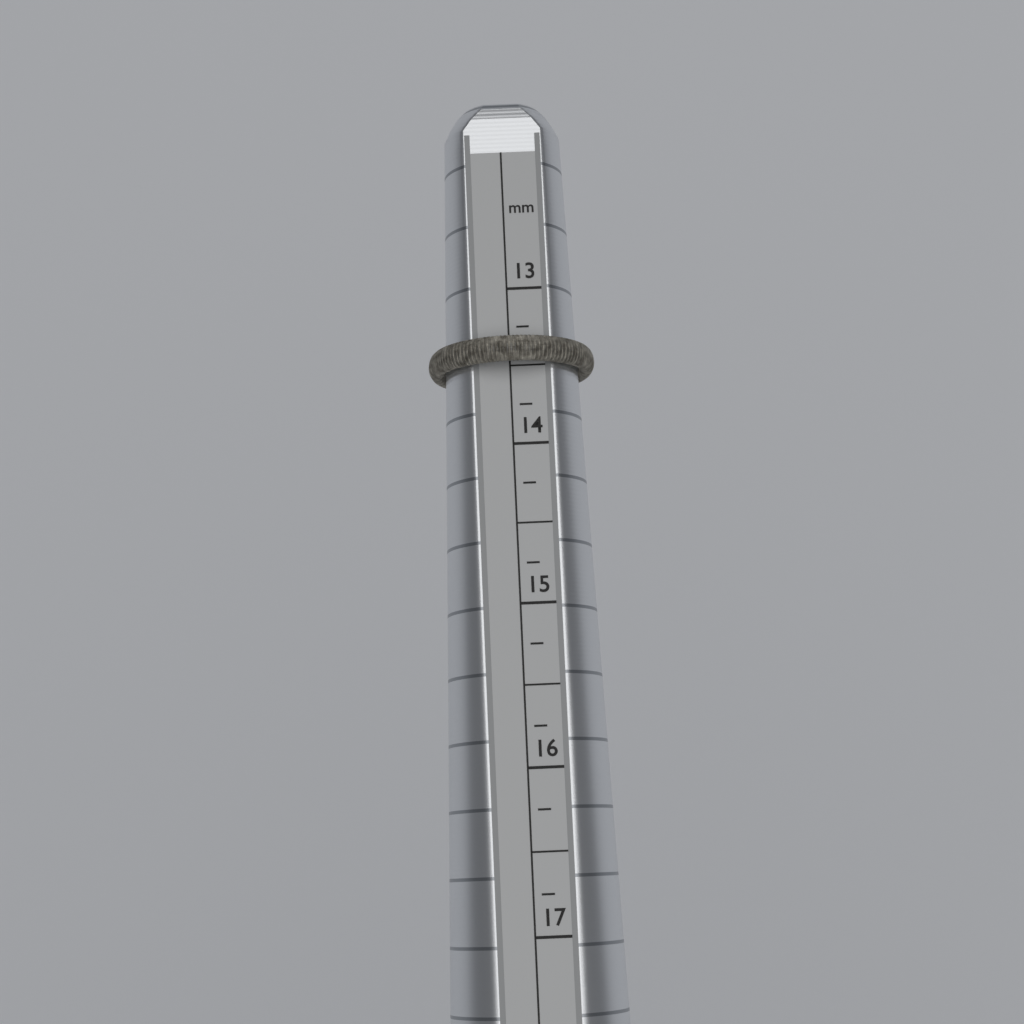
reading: 13.50 mm
